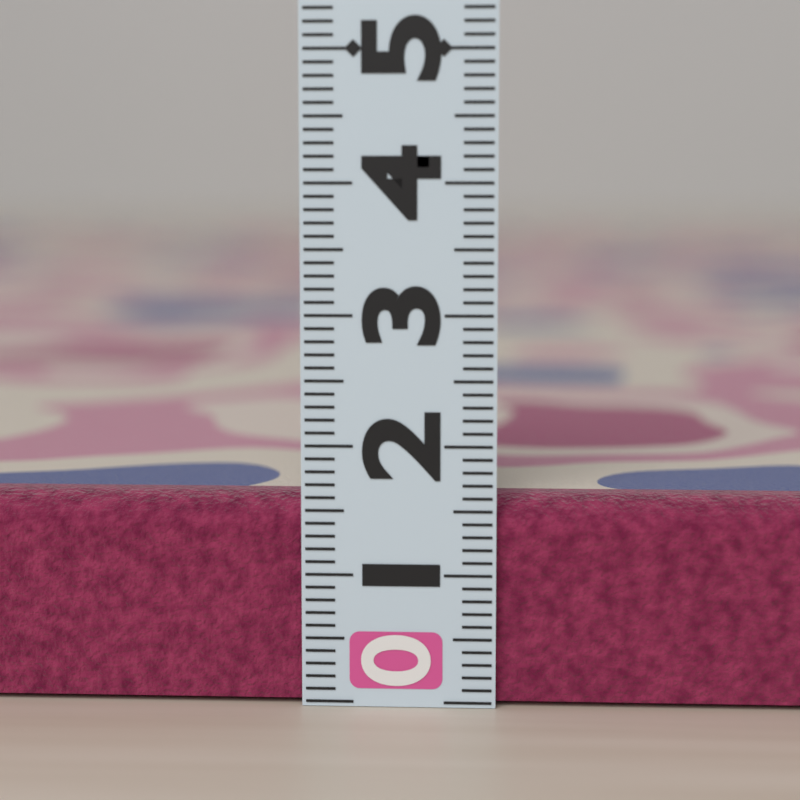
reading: 1.6 (no unit)
